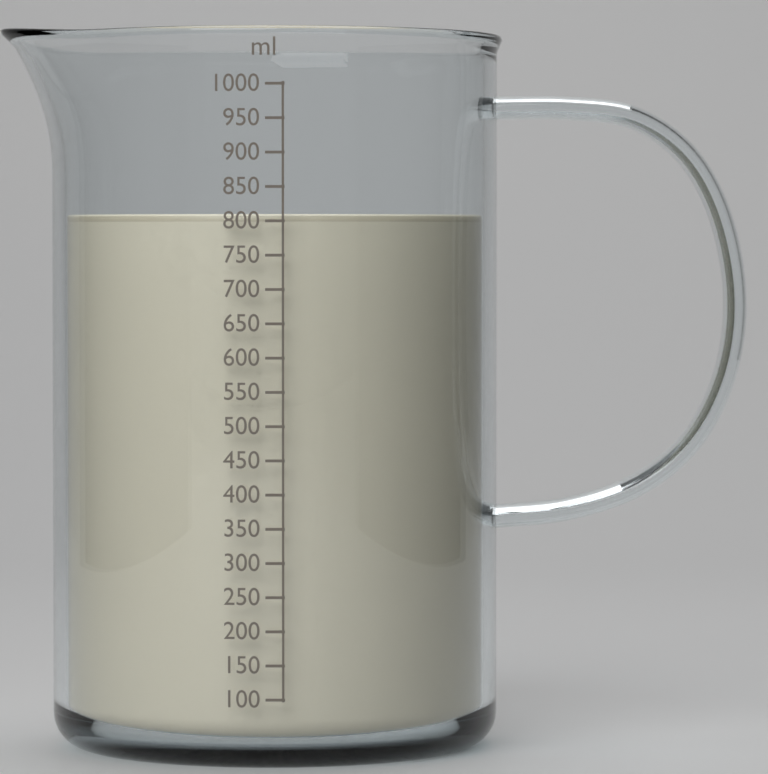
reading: 810 ml
